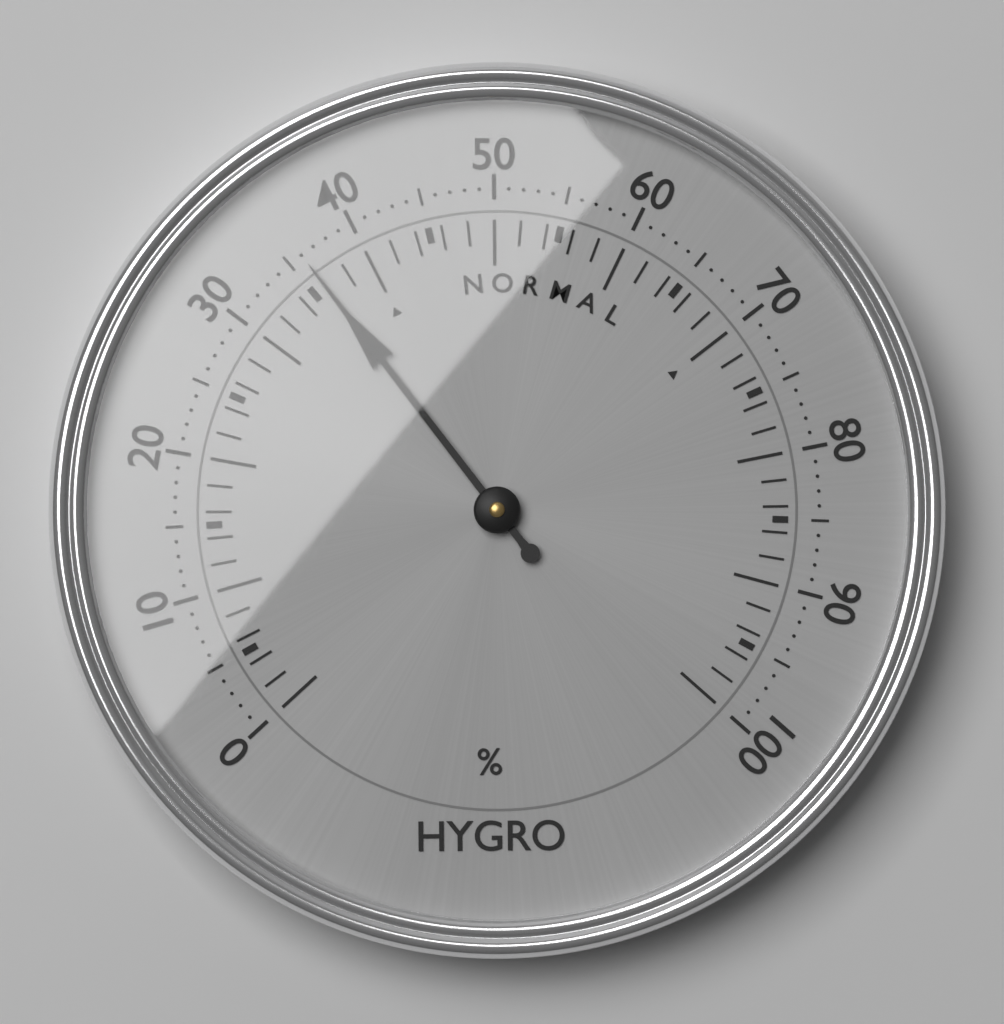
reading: 36 %
